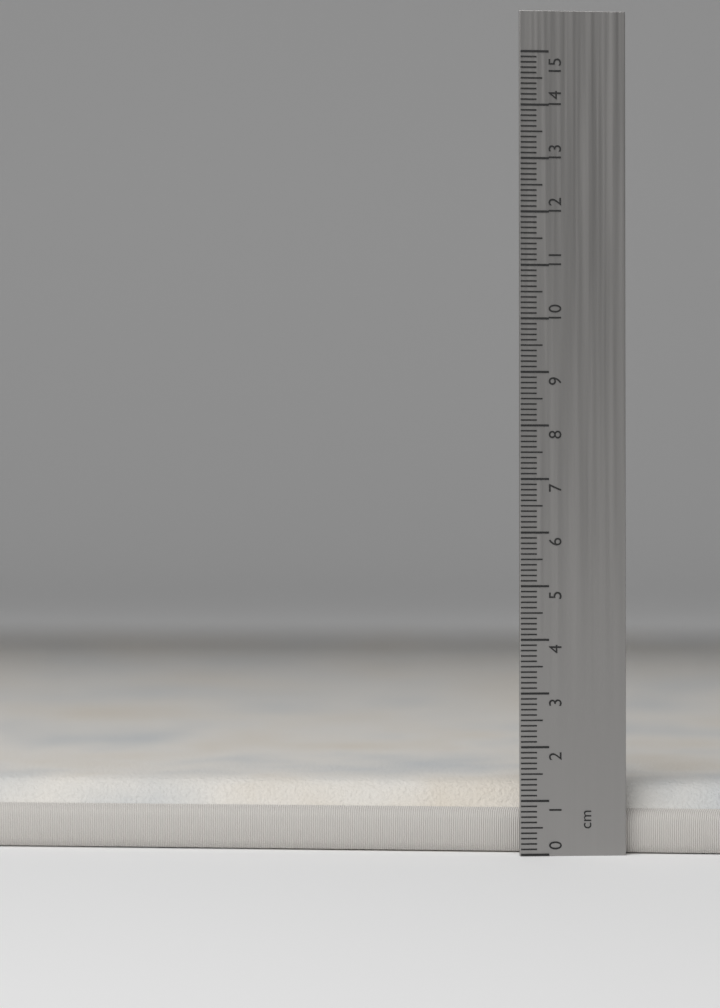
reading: 1.3 cm
